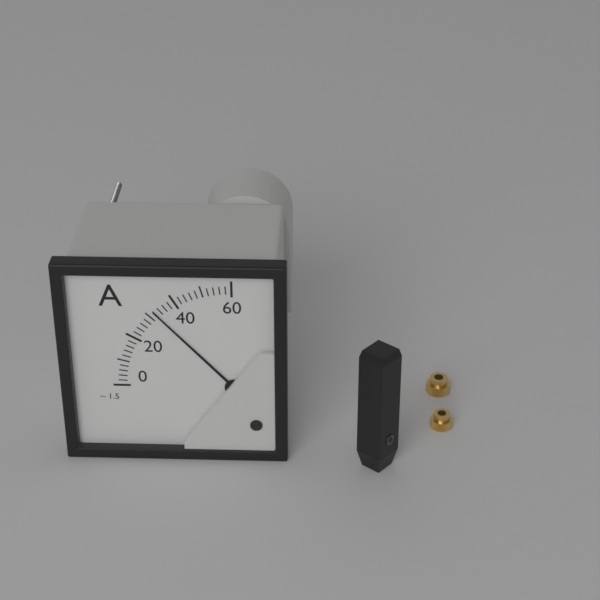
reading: 32 A
